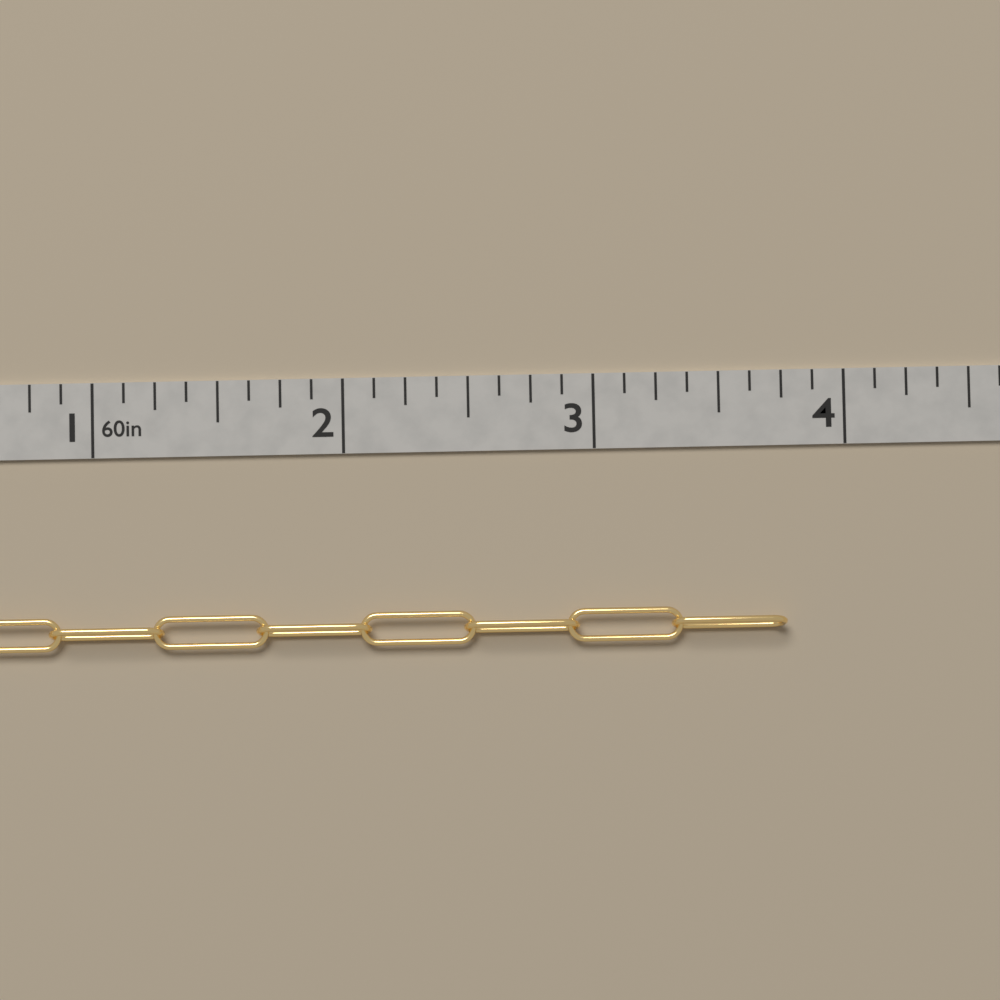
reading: 3.750 in
